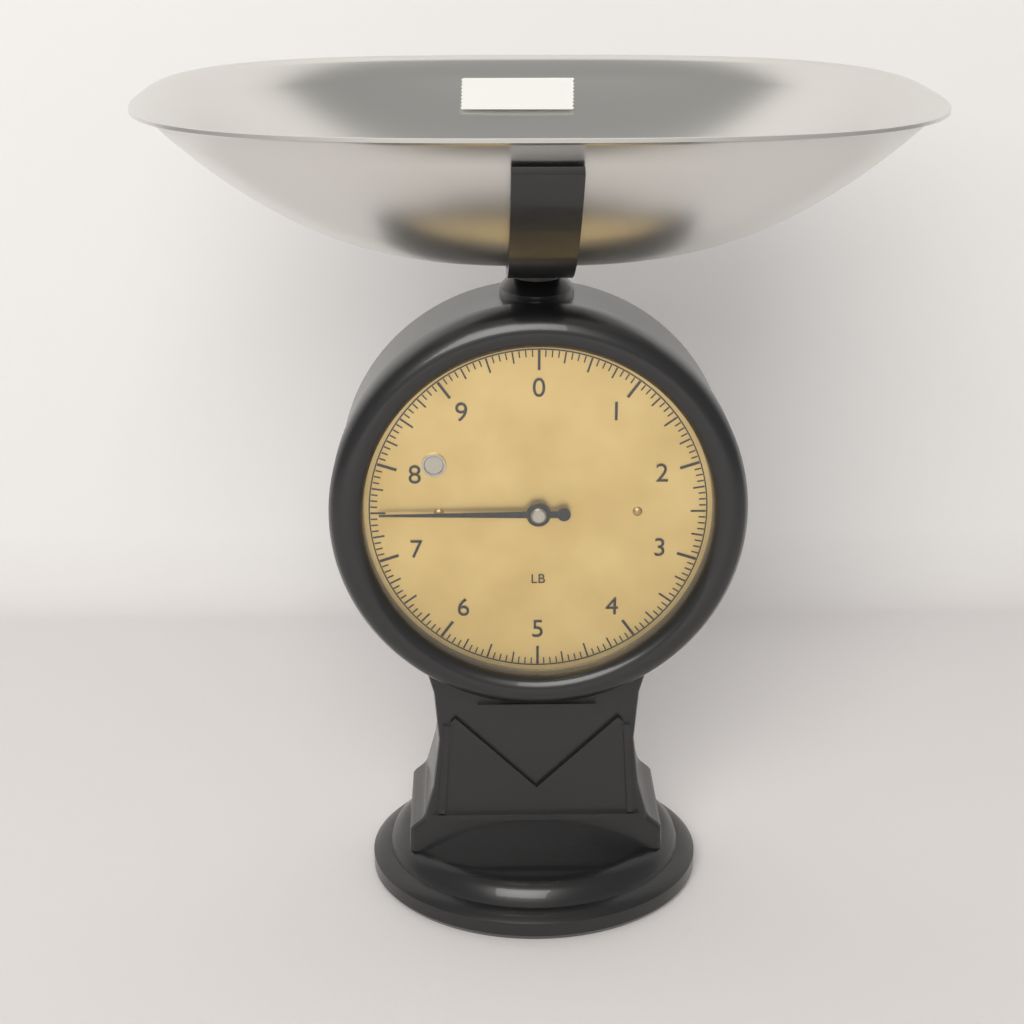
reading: 7.5000 lb
